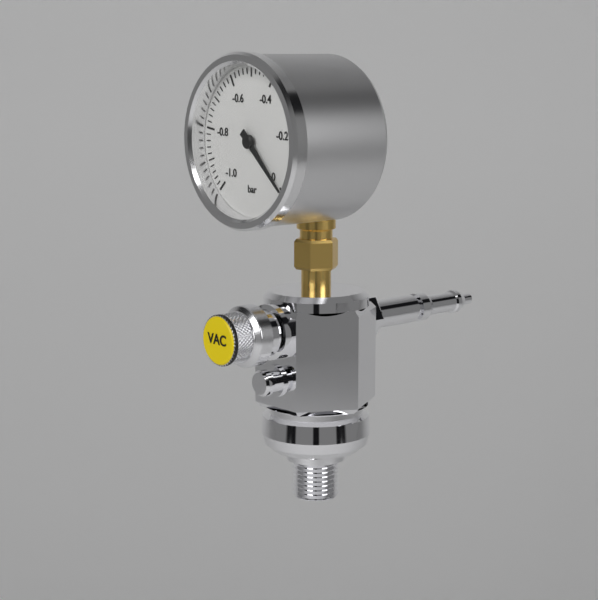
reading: 0.00 bar
